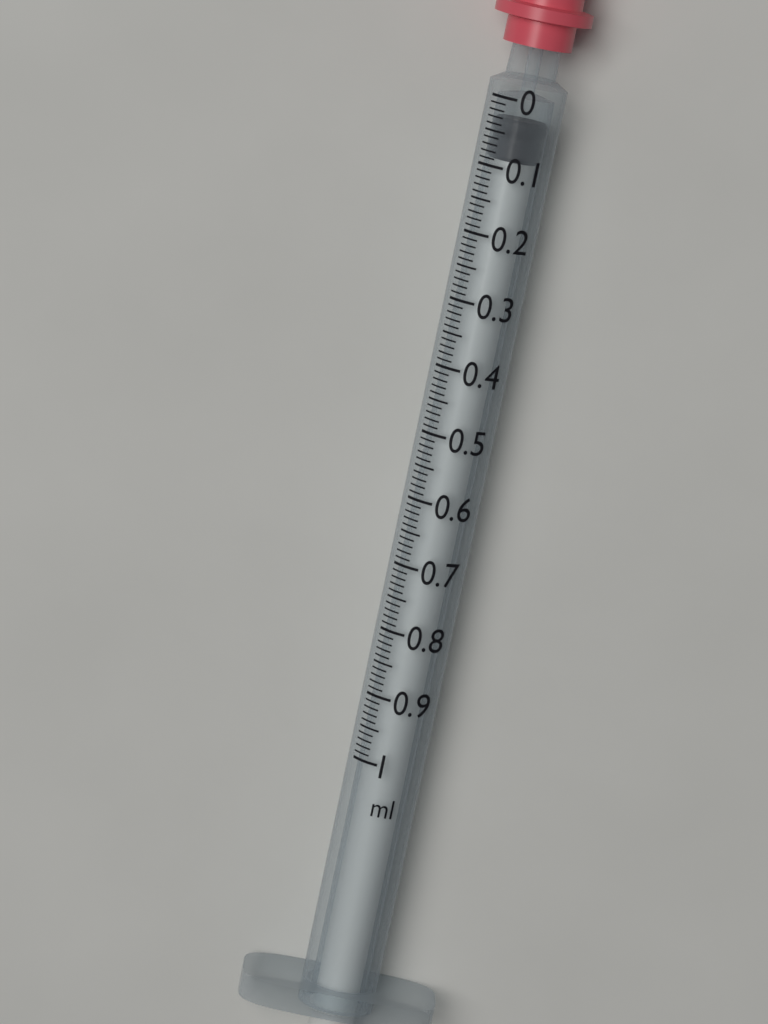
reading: 0.03 ml
